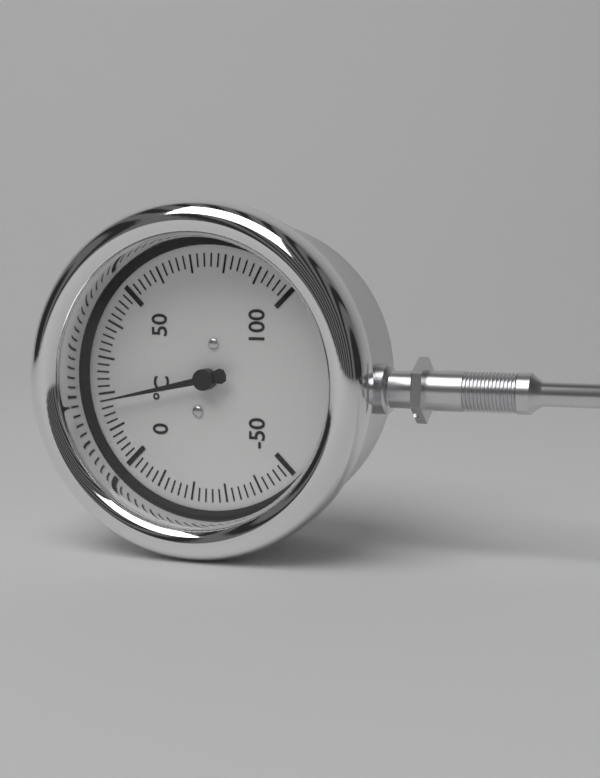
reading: 18 °C
